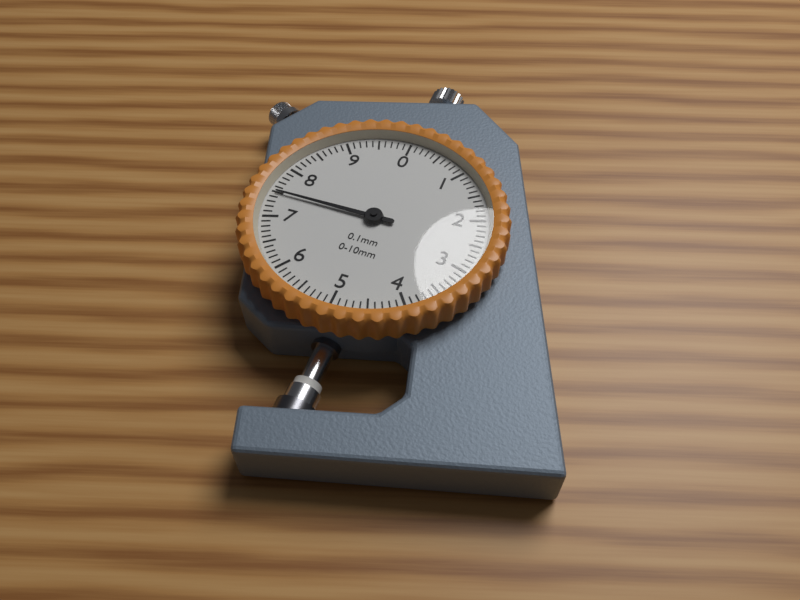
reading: 7.5 mm
